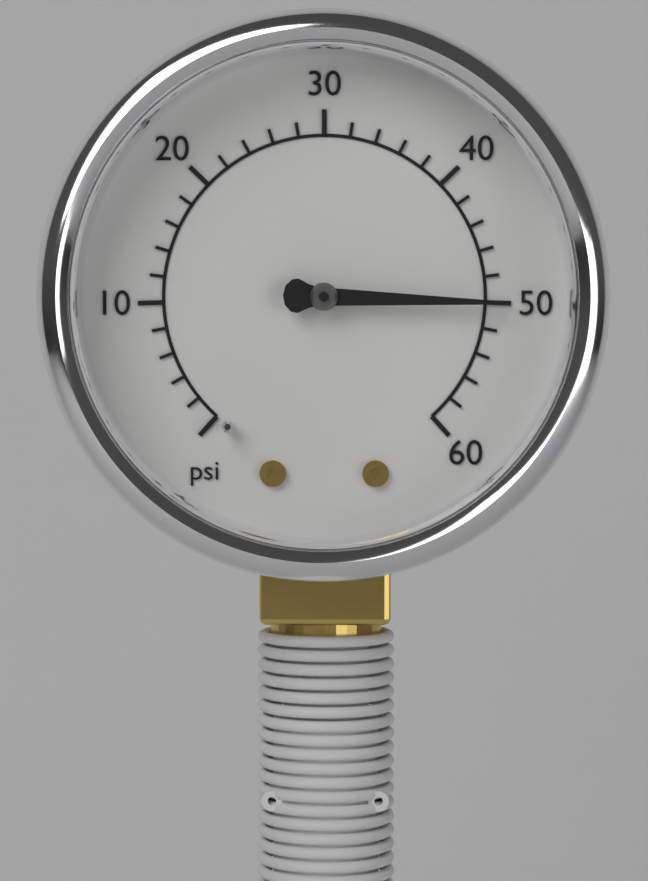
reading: 50 psi
